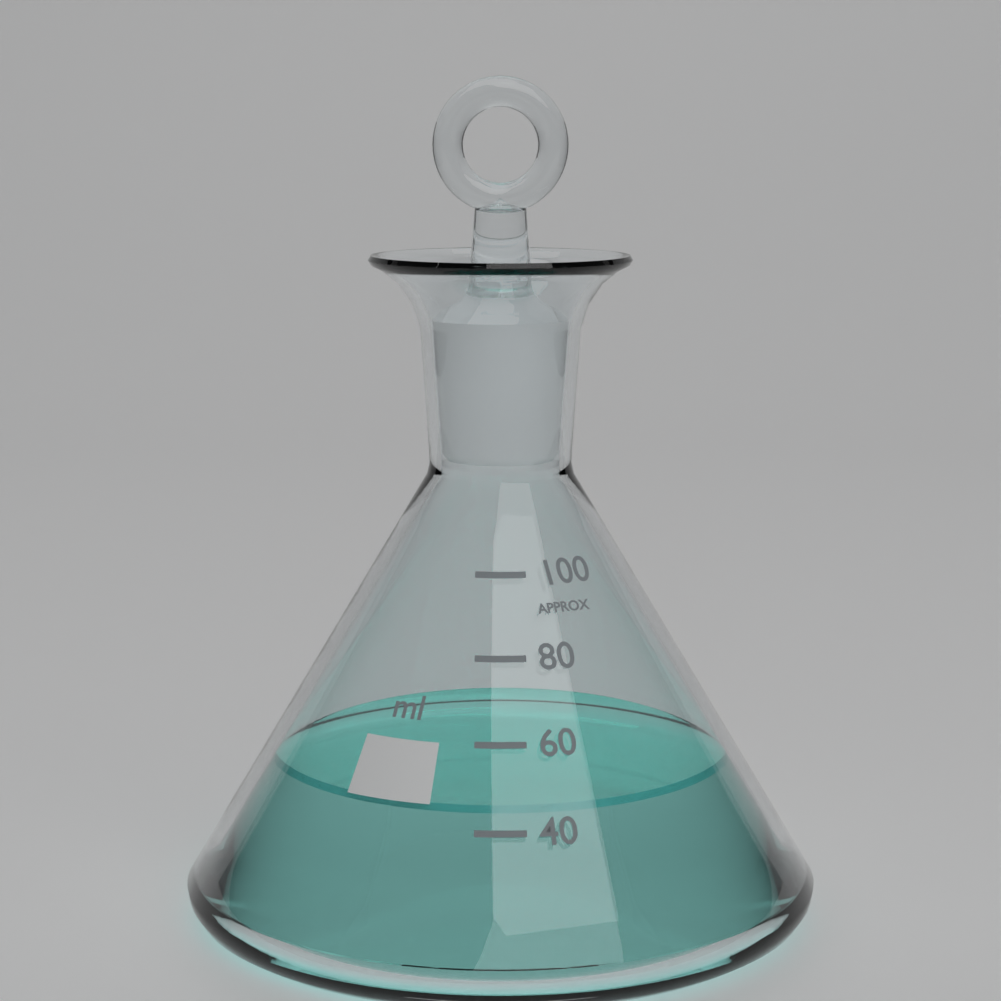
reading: 45 ml
